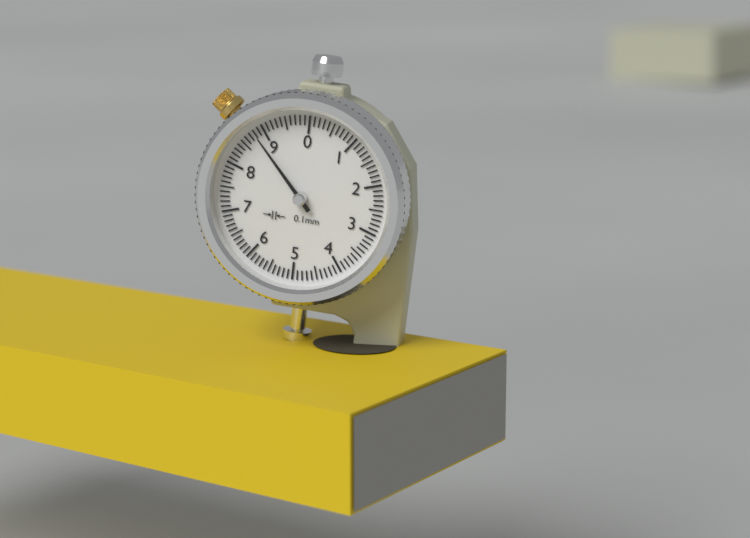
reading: 8.8 mm
